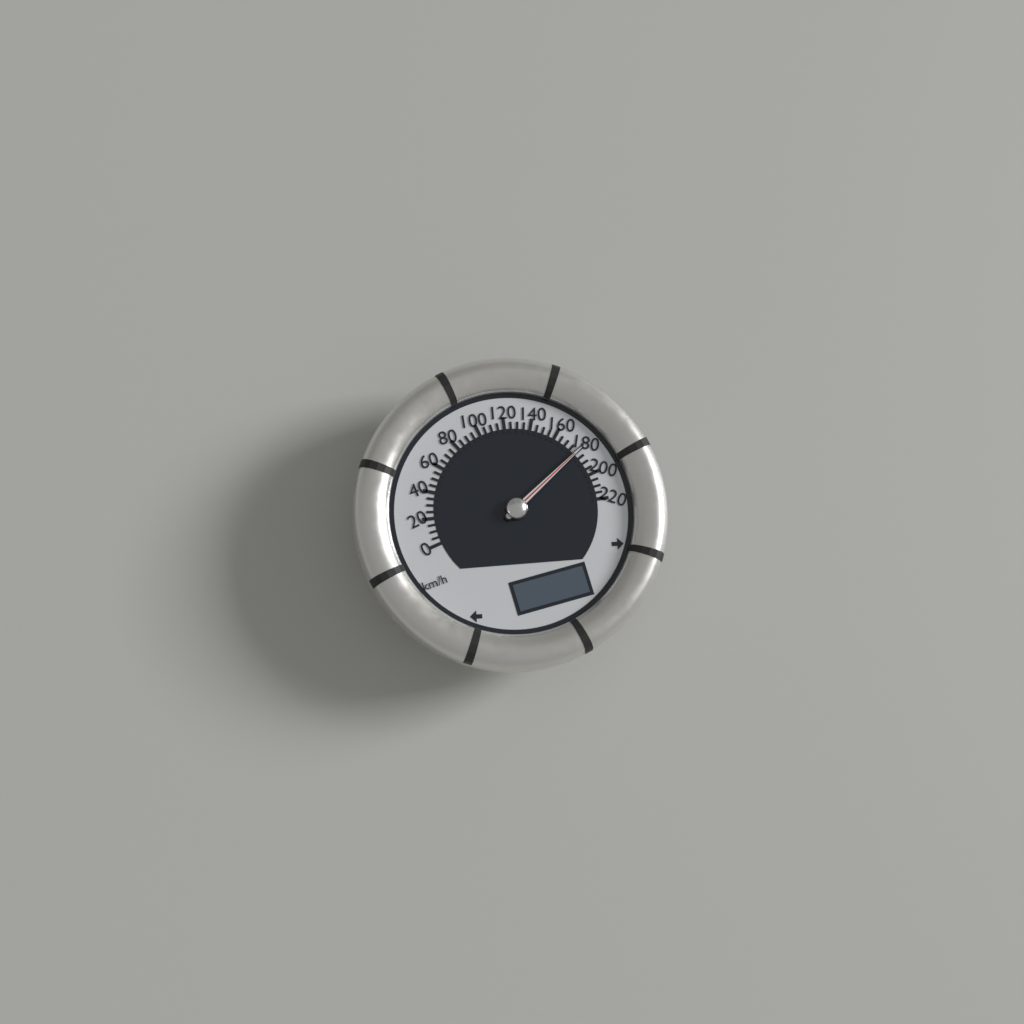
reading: 180 km/h
